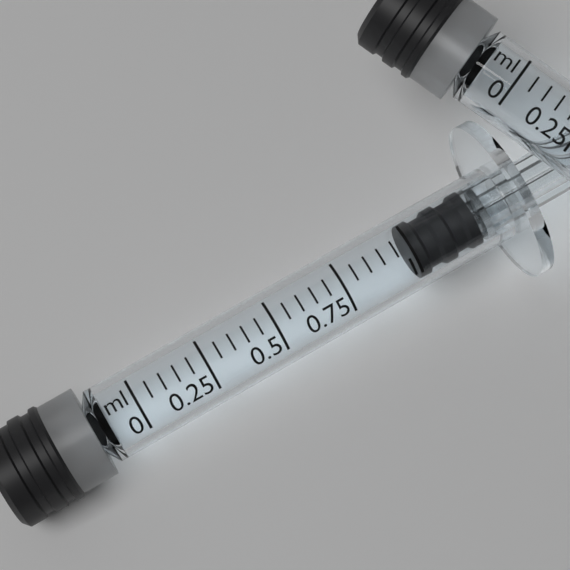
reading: 1.00 ml
